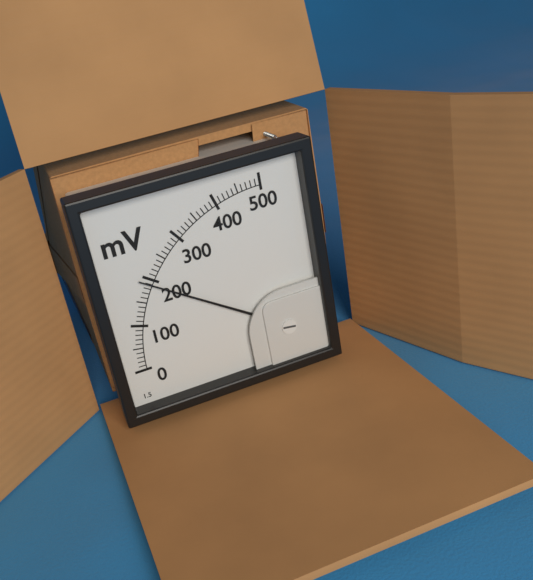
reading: 190 mV
